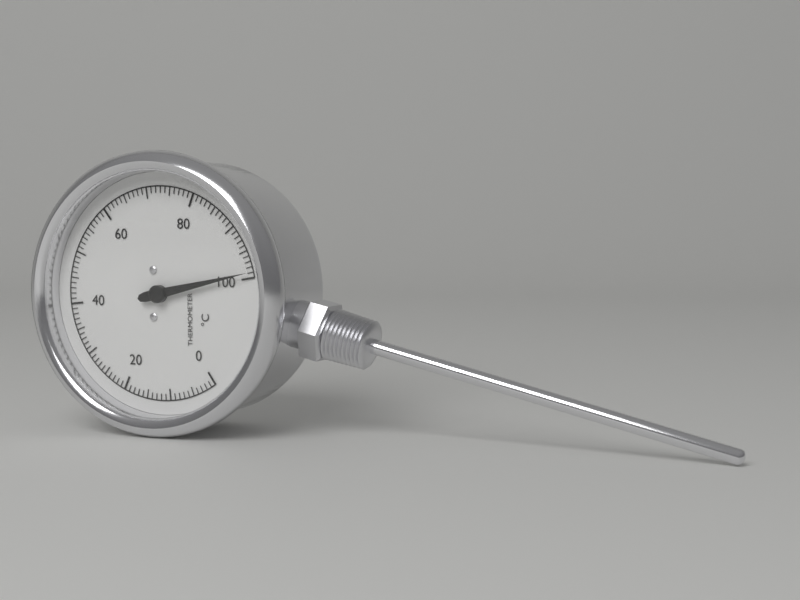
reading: 99 °C
